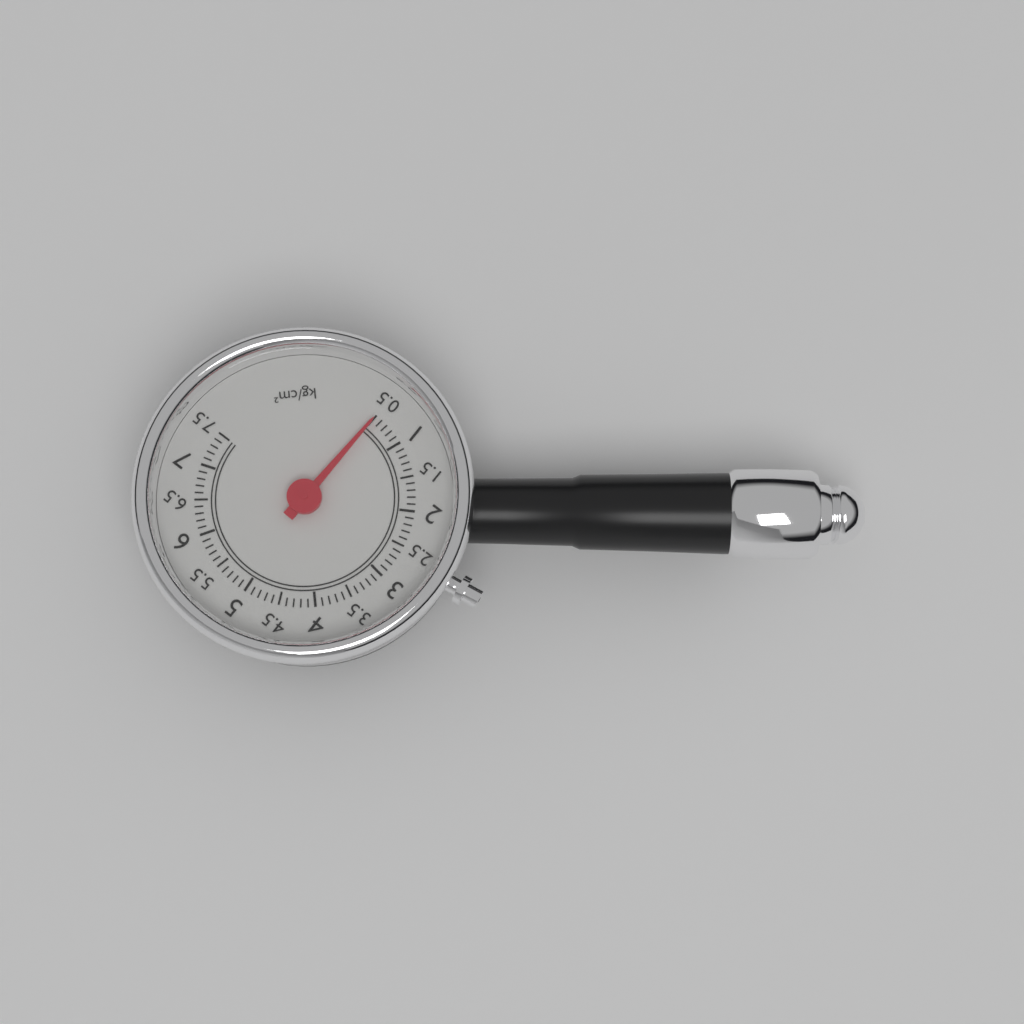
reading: 0.5 kg/cm²
